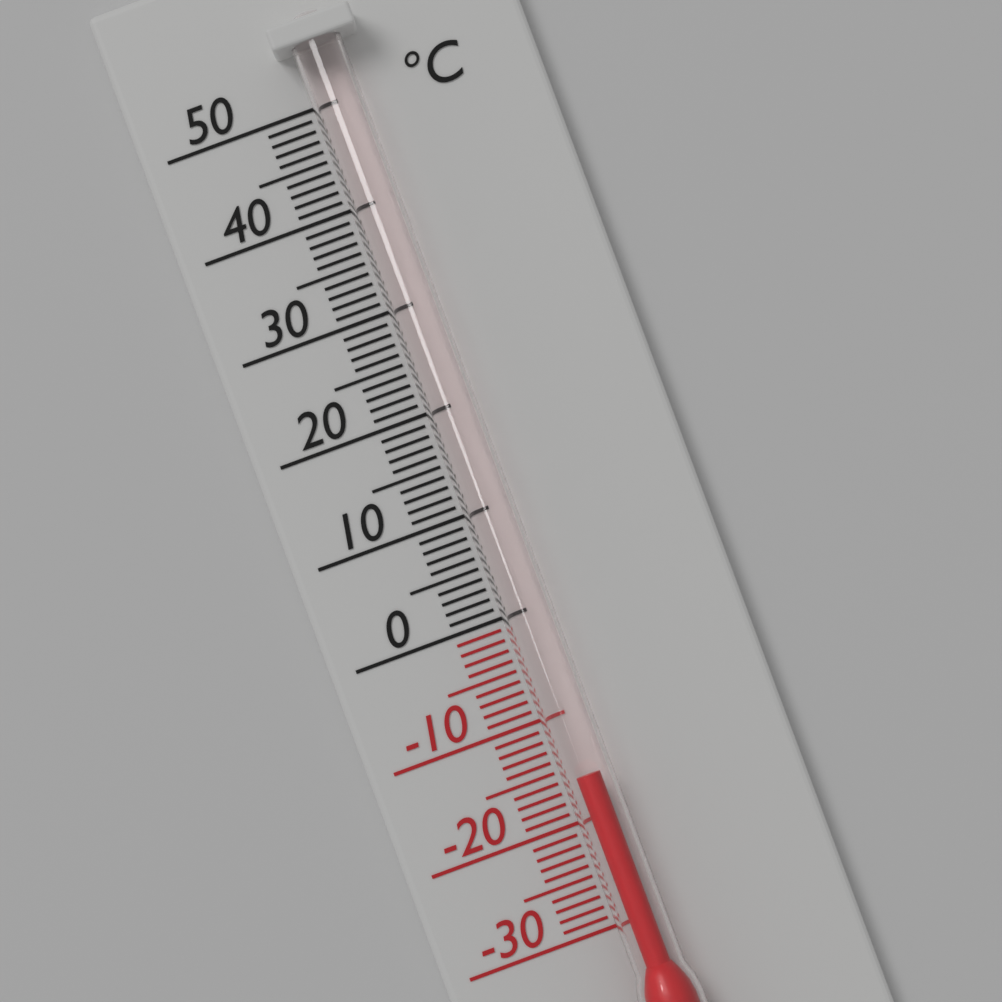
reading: -16 °C
